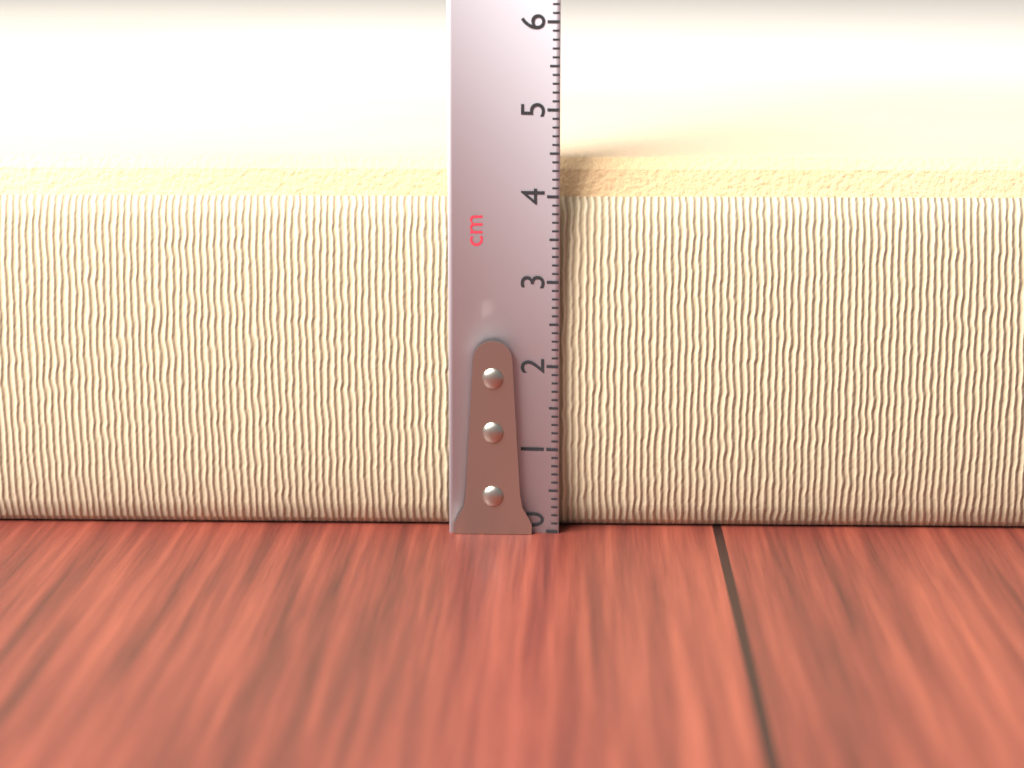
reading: 4.4 cm
